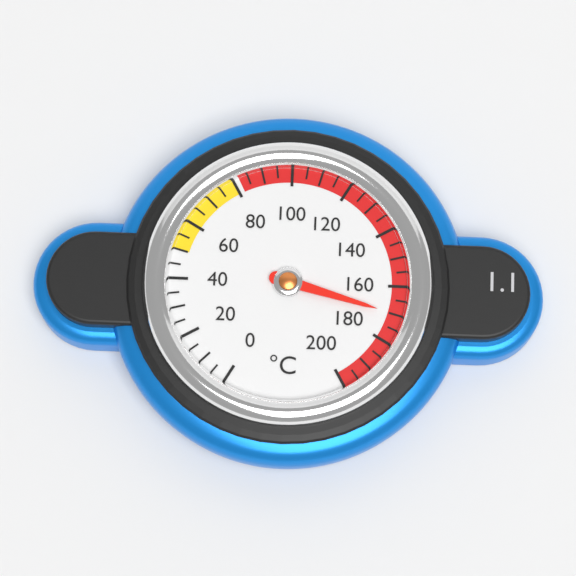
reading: 170 °C
